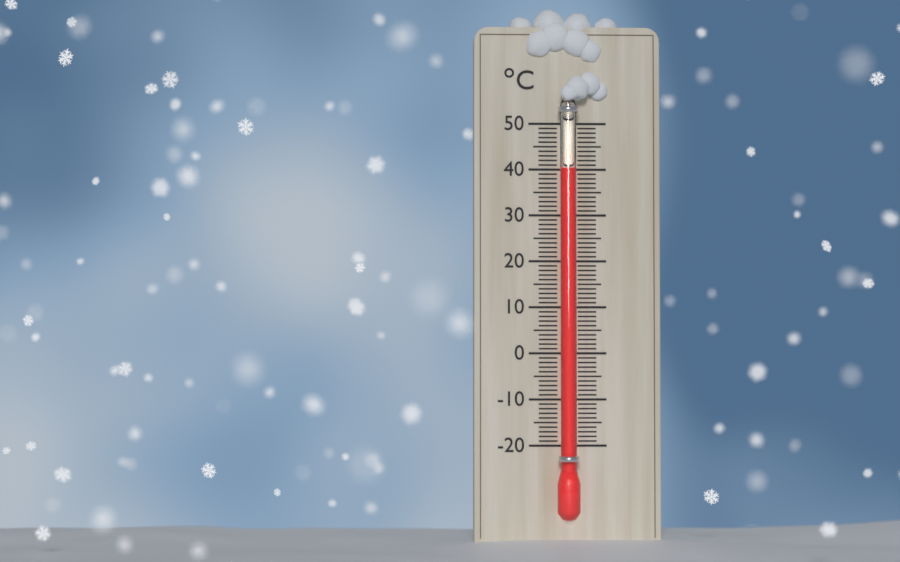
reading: 40 °C
